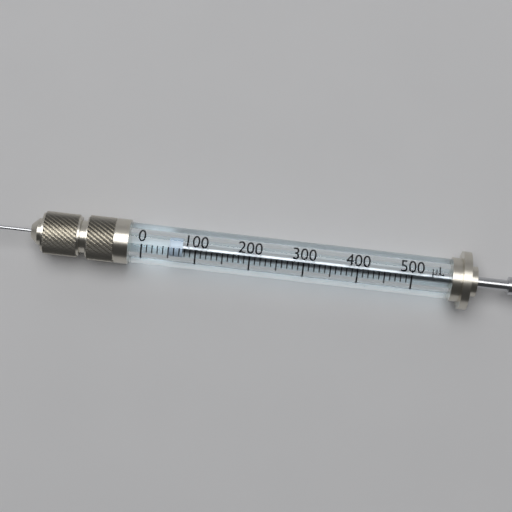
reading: 50 µL
